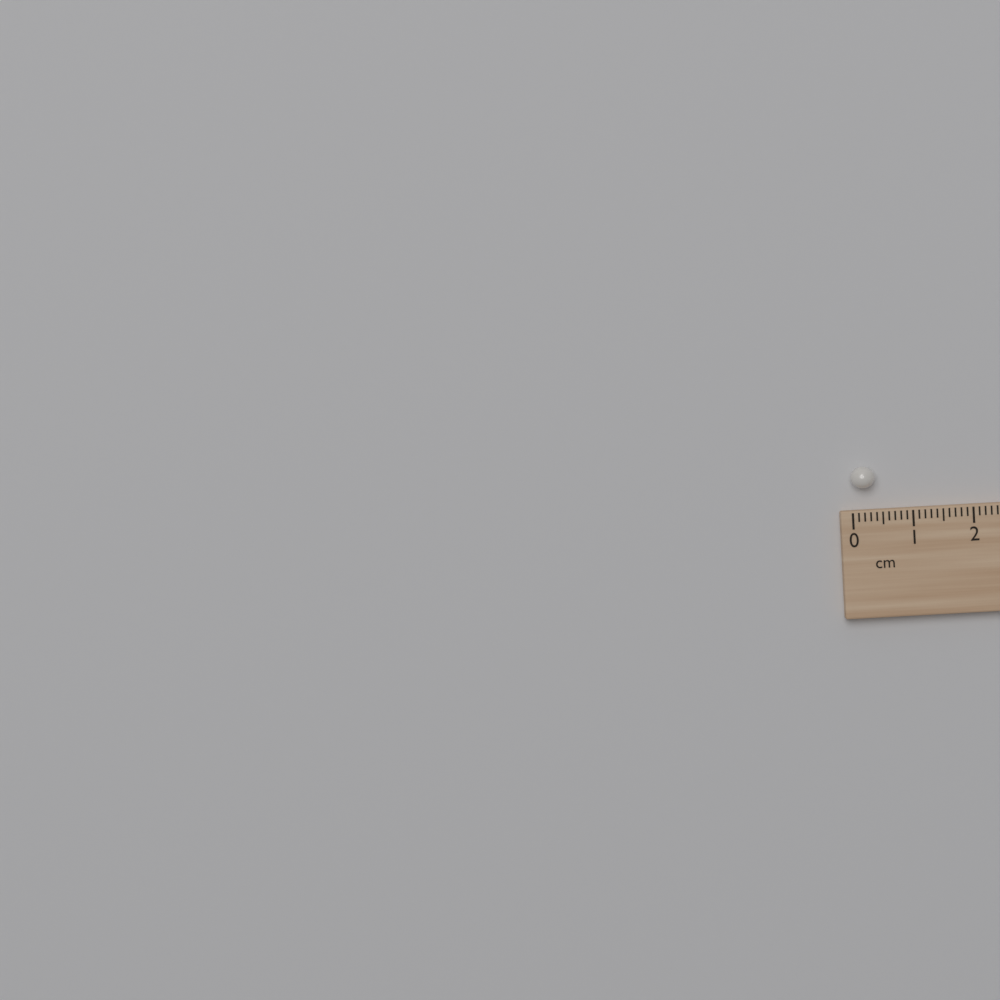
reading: 0.4 cm
